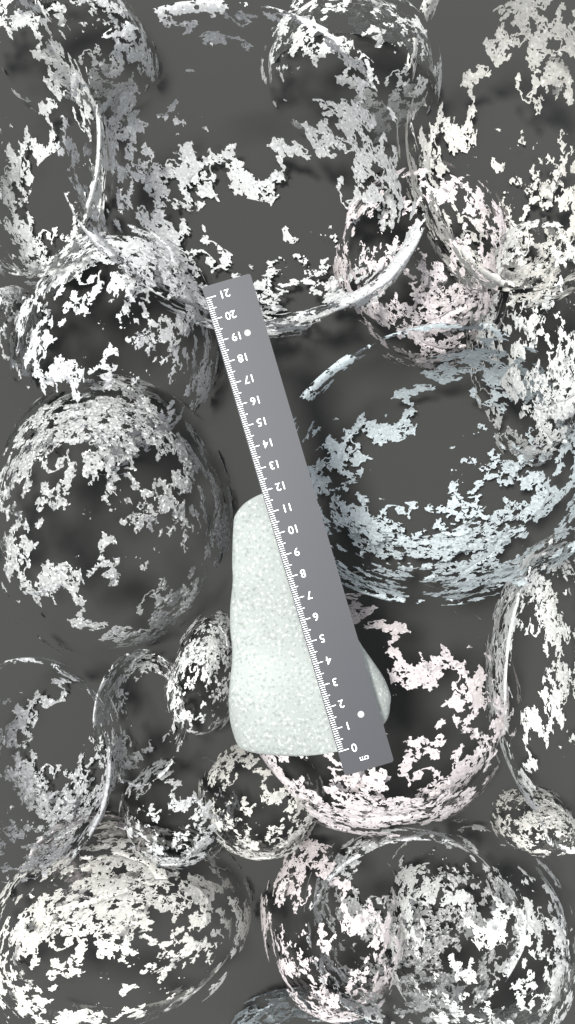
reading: 11.9 cm
